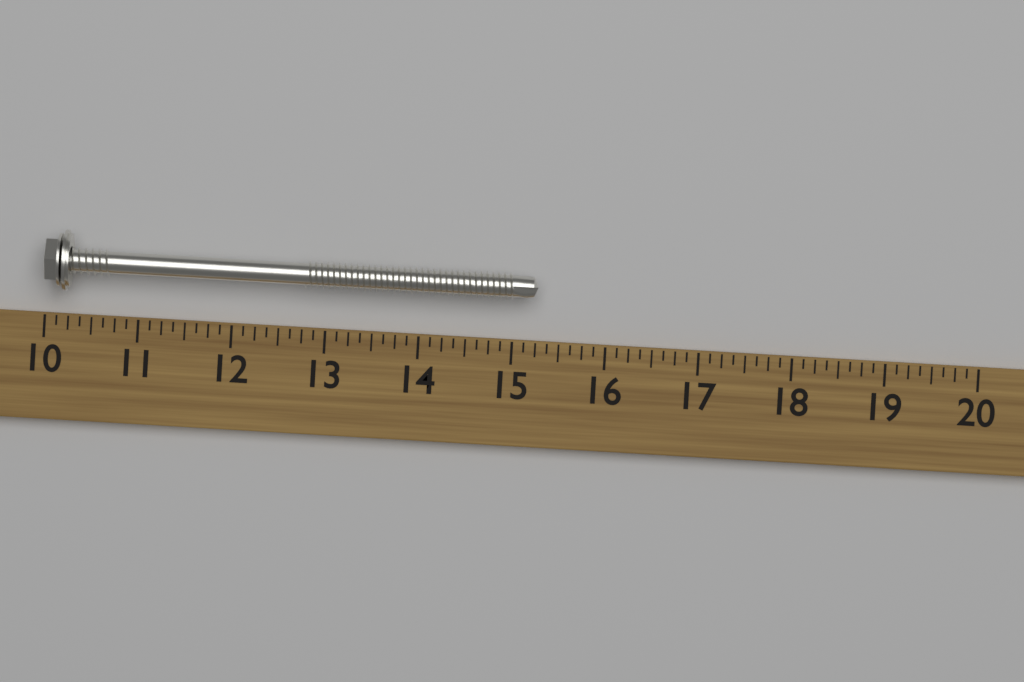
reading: 15.250 (no unit)
